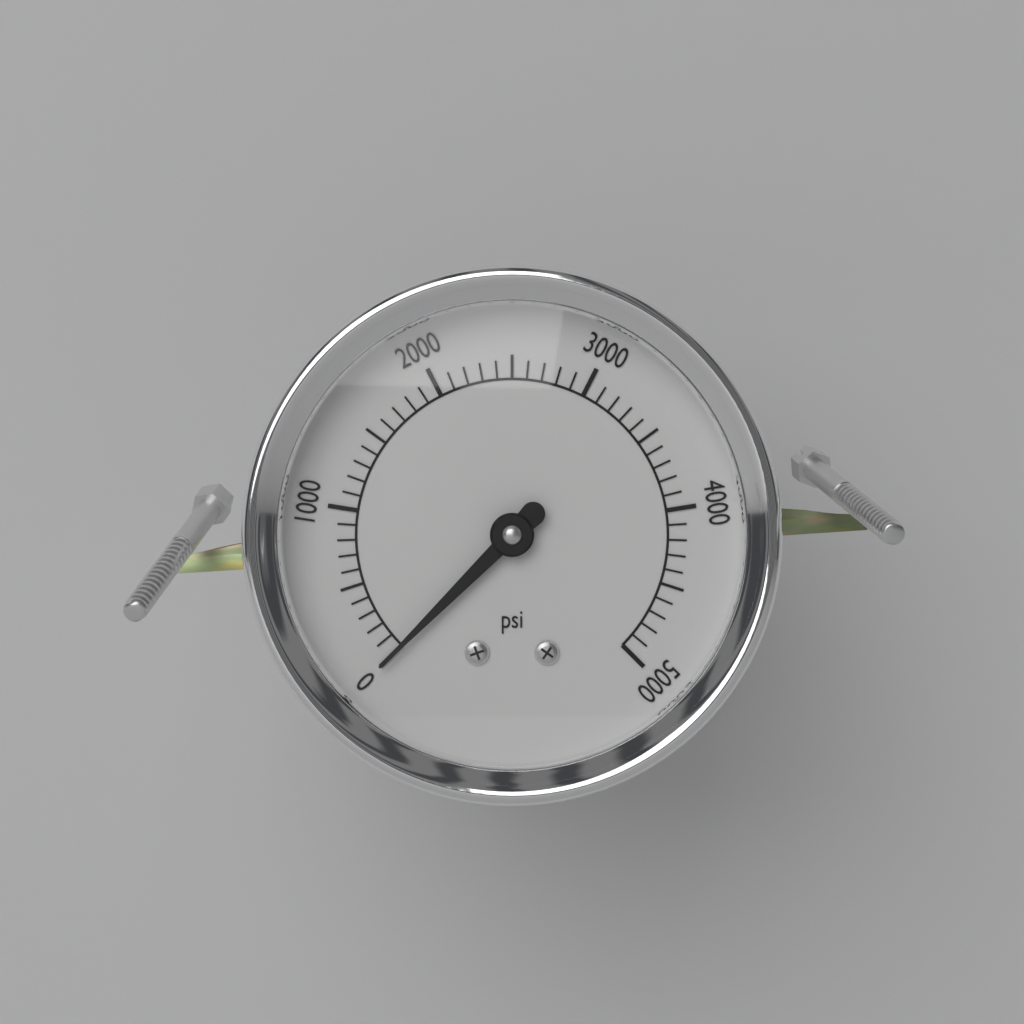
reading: 0 psi
